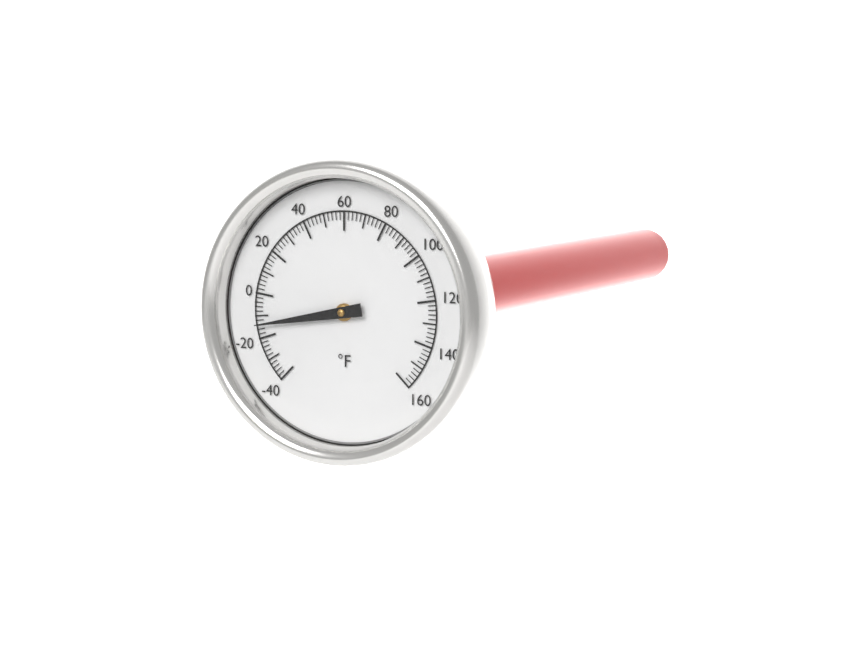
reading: -14 °F
